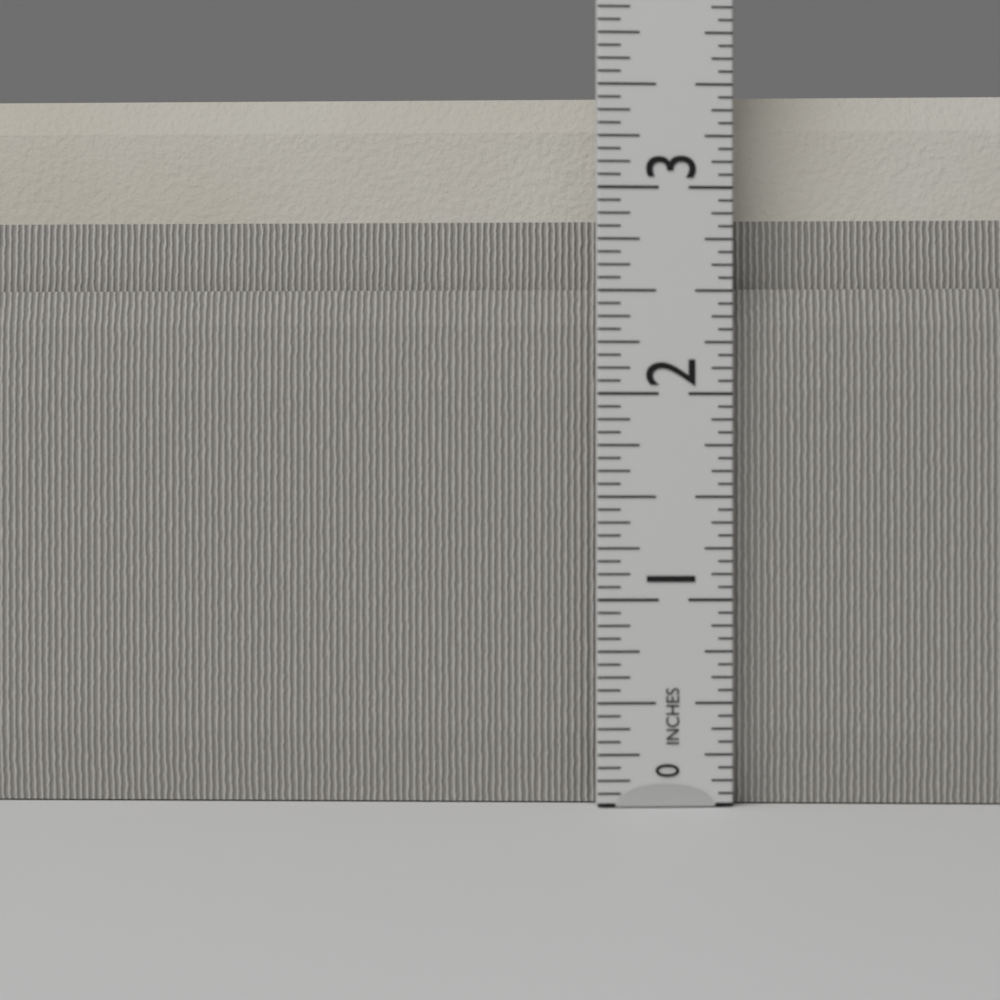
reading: 3.5000 in
